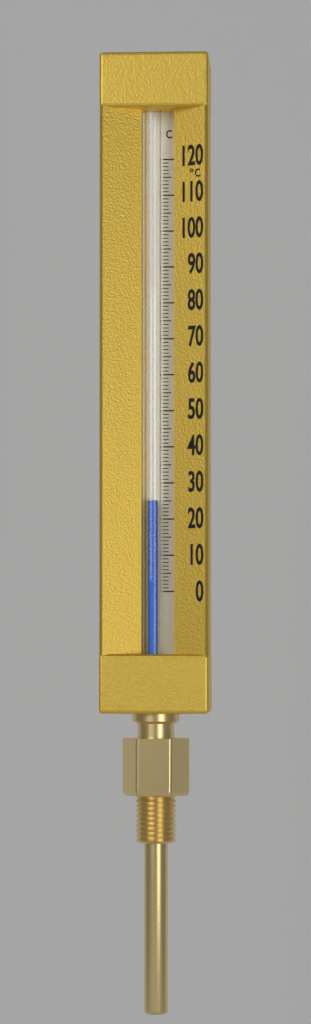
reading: 25 °C
